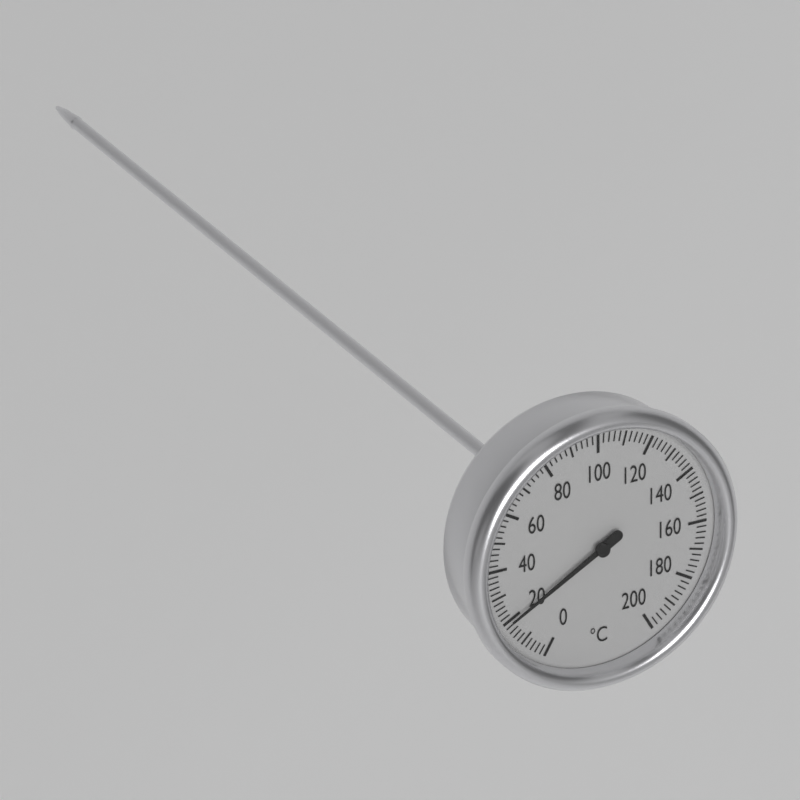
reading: 20 °C
